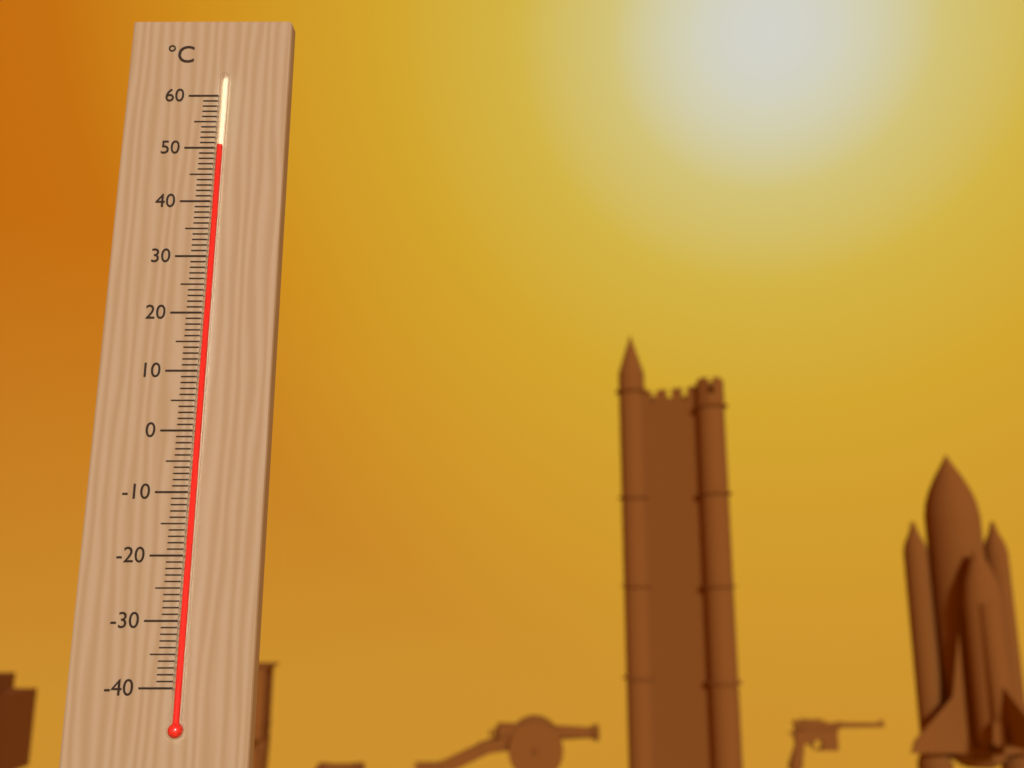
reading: 50 °C
